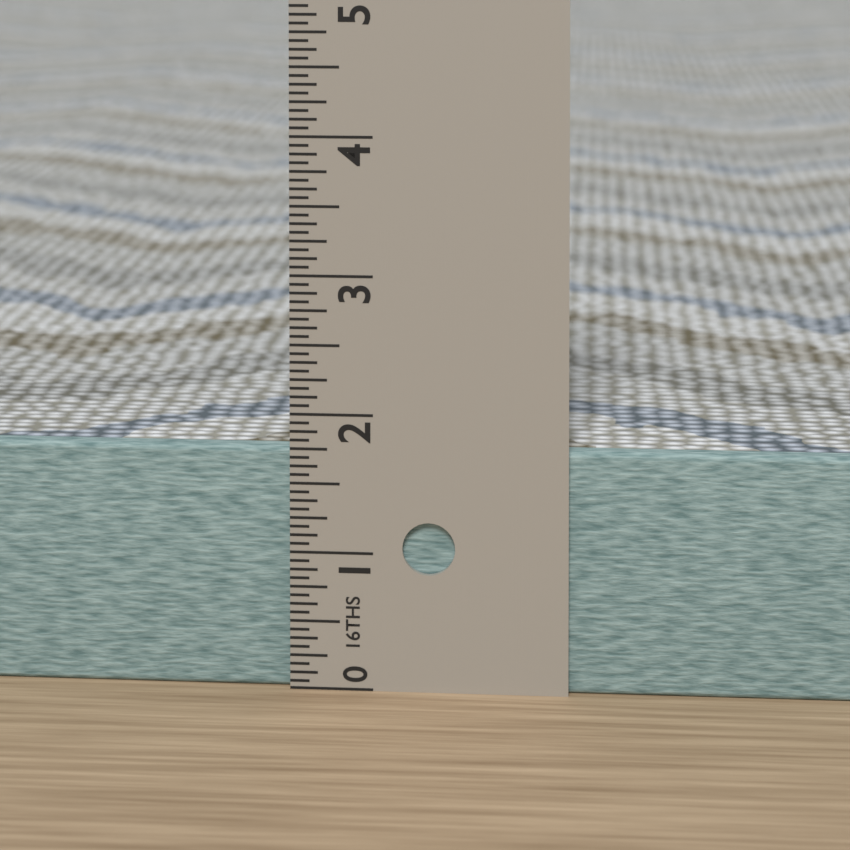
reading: 1.7500 in
